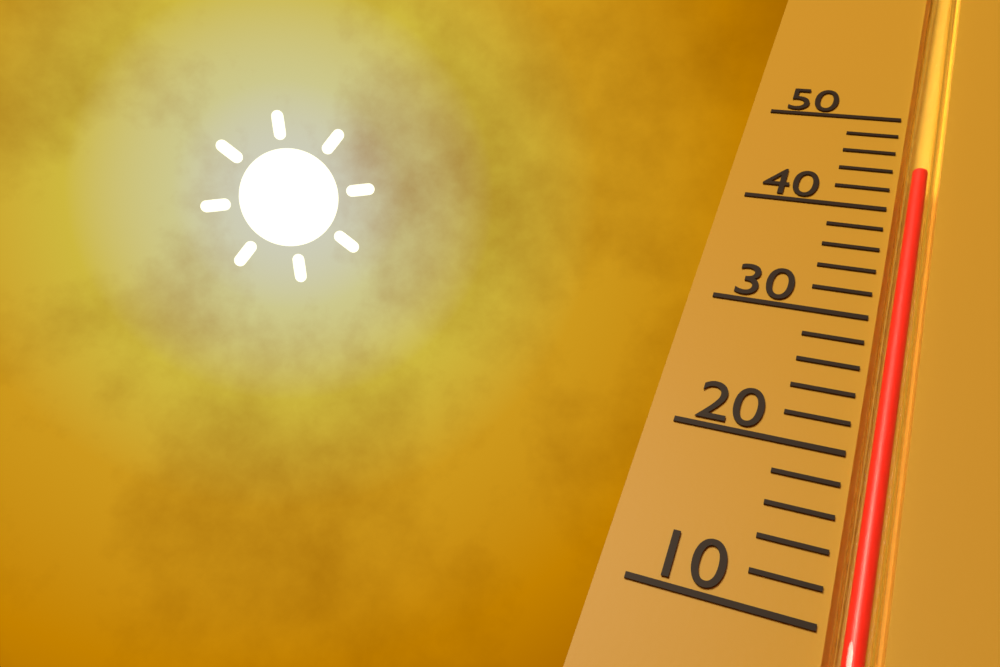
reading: 44 (no unit)
